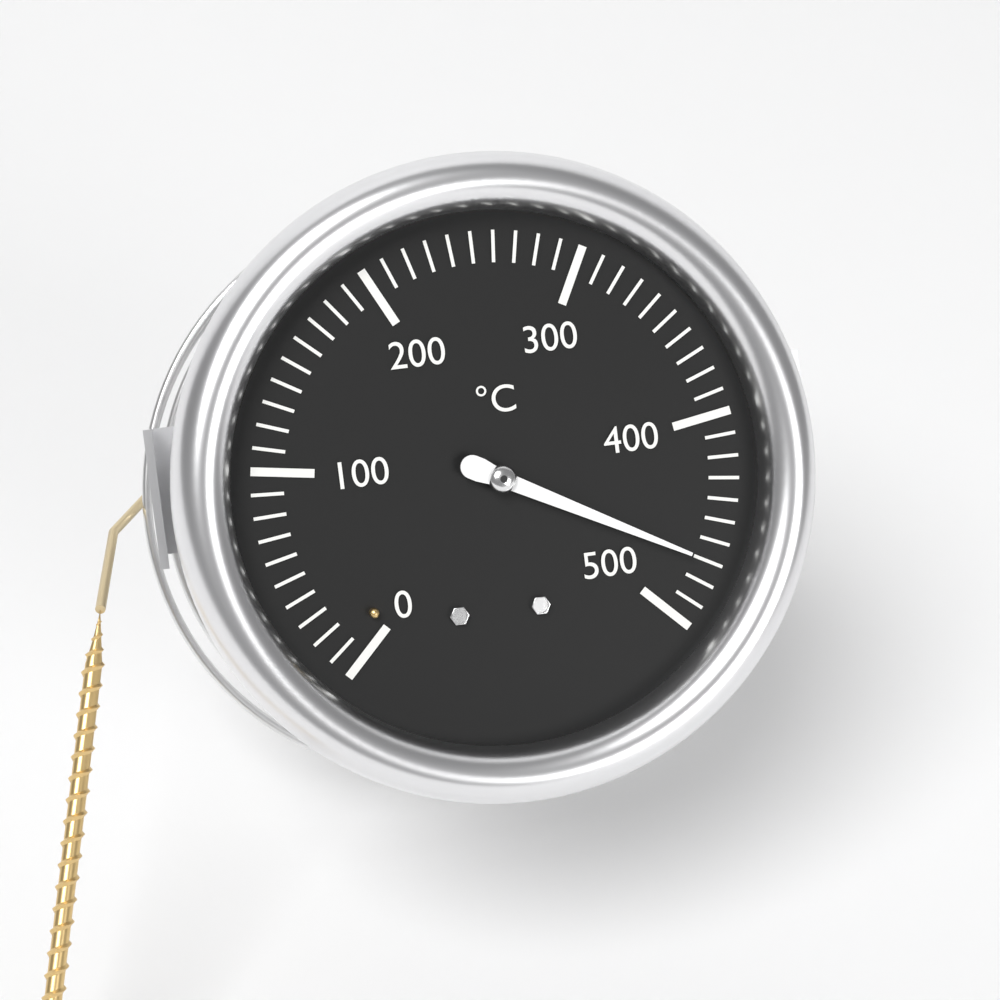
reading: 470 °C
